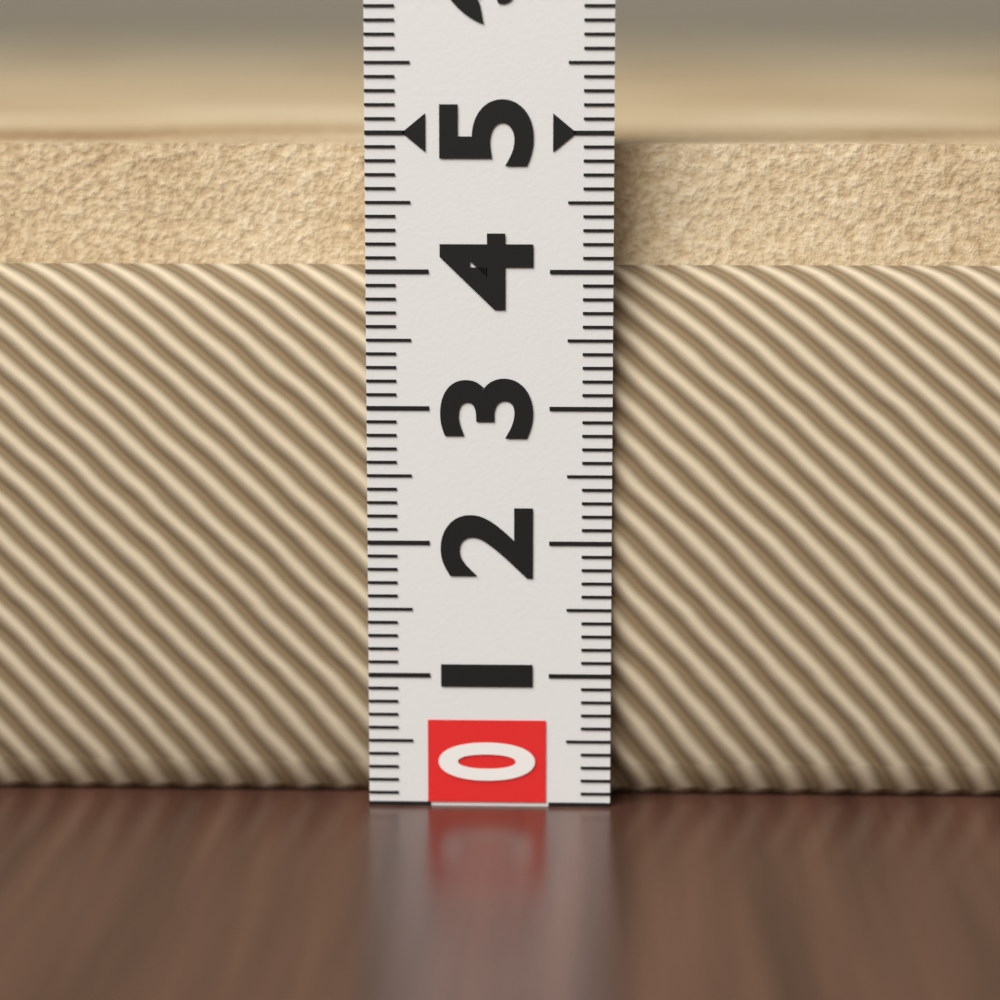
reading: 4.9 (no unit)
